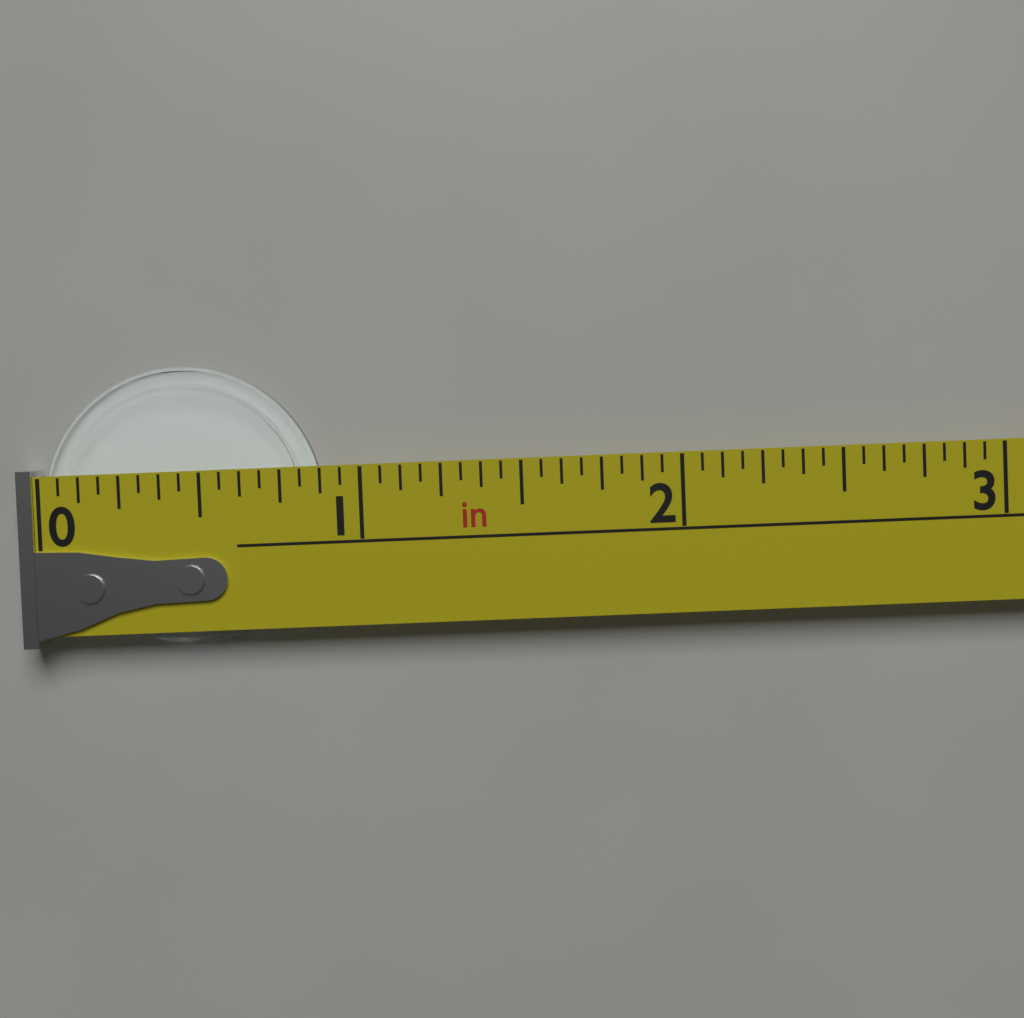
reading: 0.8750 in
